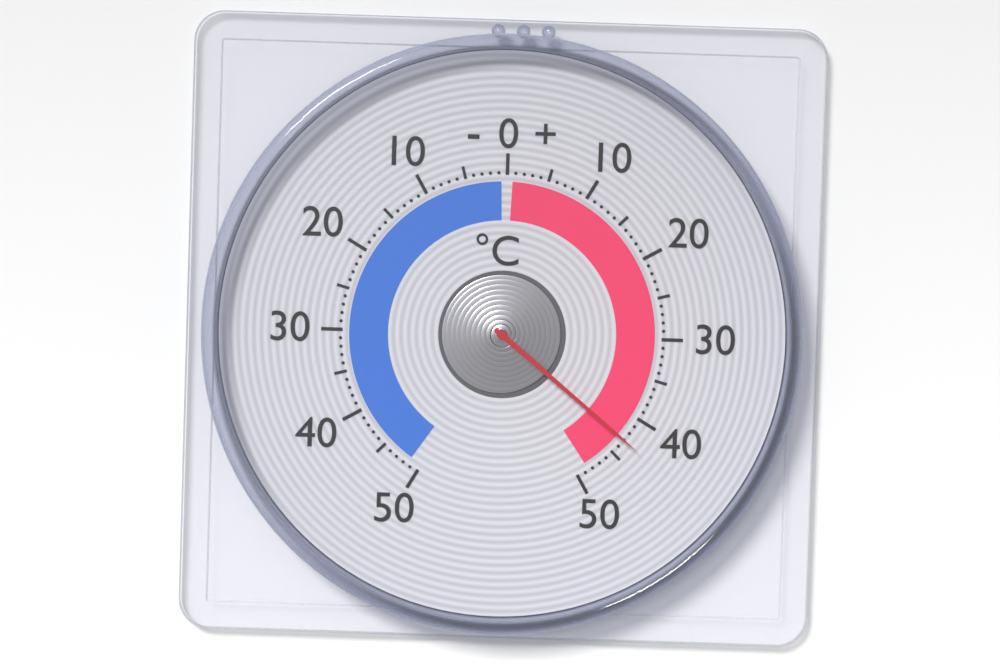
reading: 43 °C
